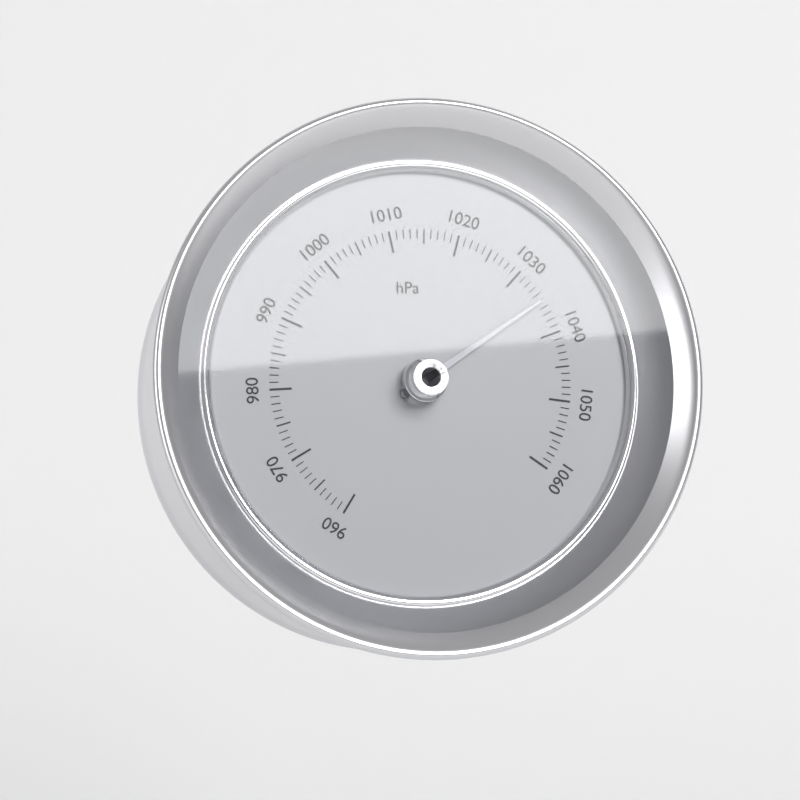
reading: 1035 hPa
